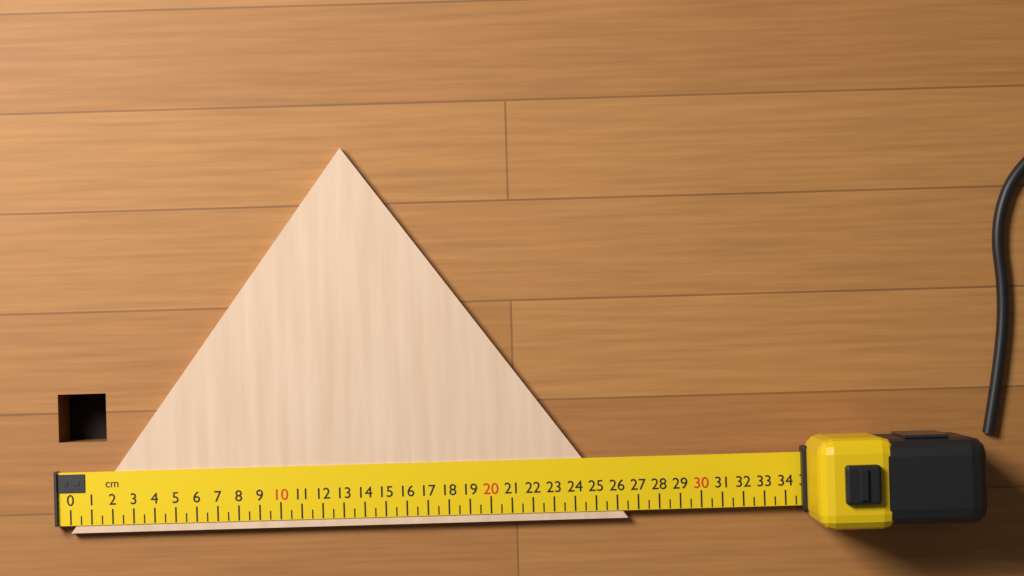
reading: 26.5 cm
